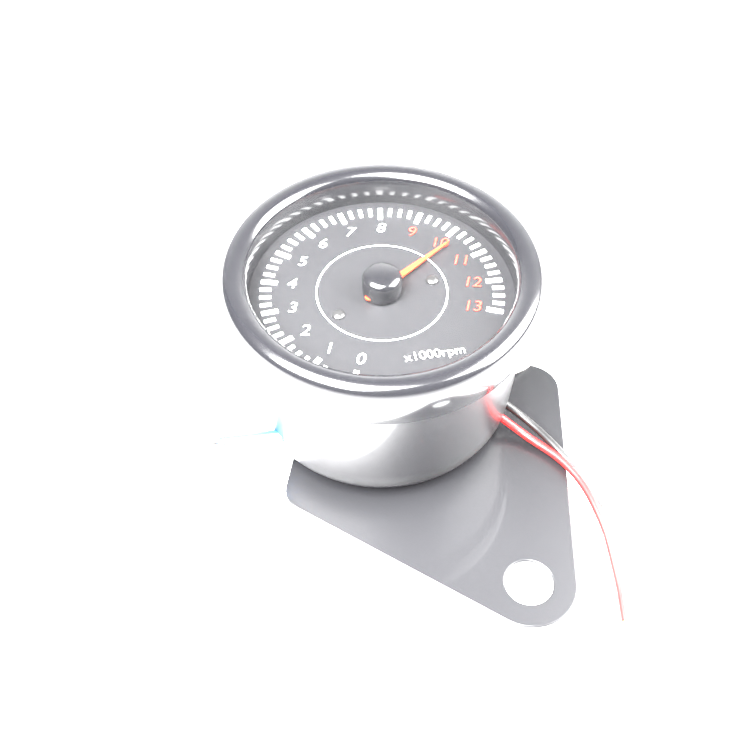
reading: 10.25 x1000 rpm
